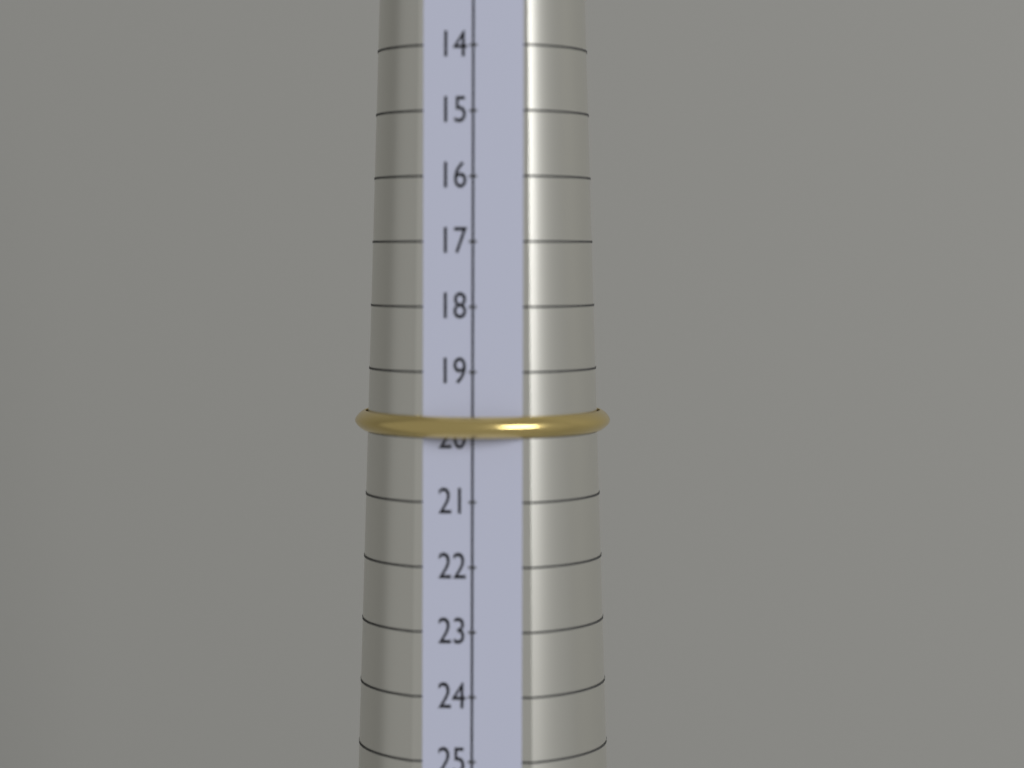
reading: 20 (no unit)
